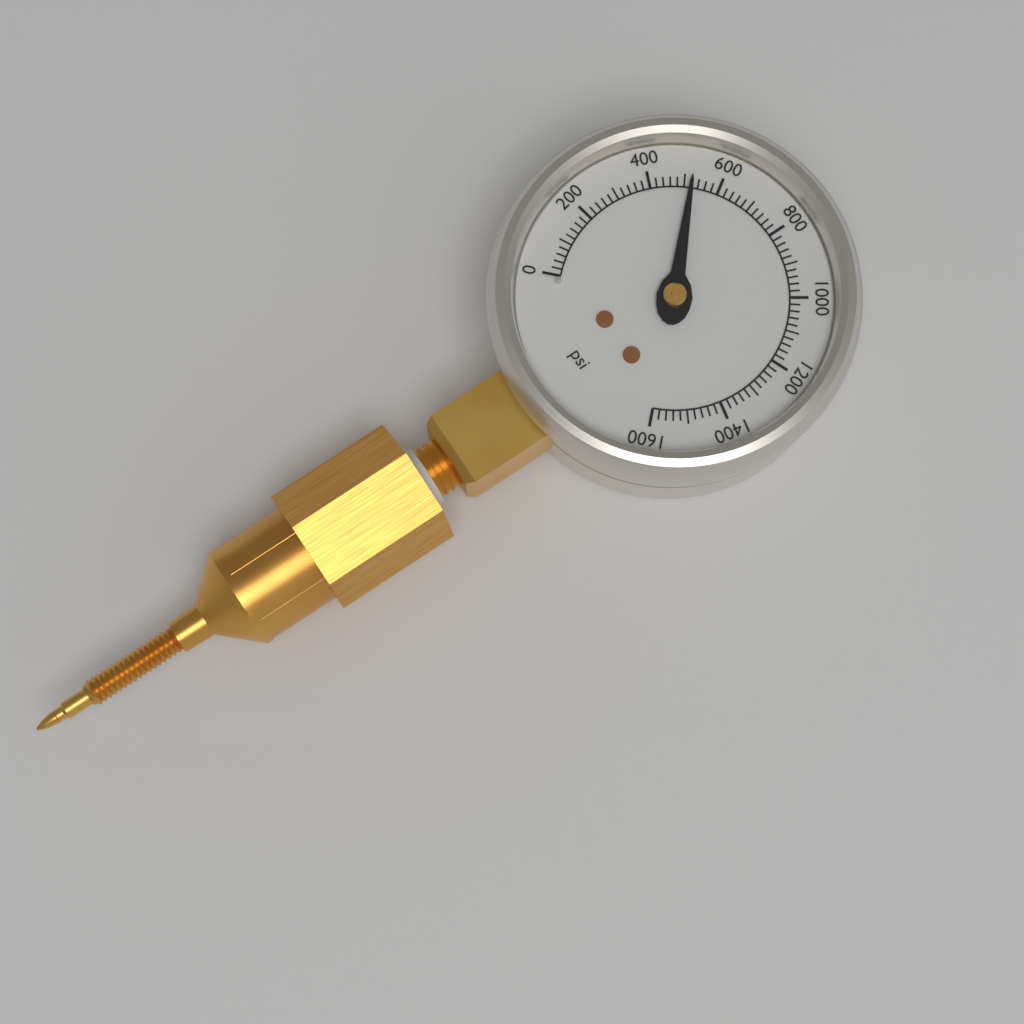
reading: 520 psi
